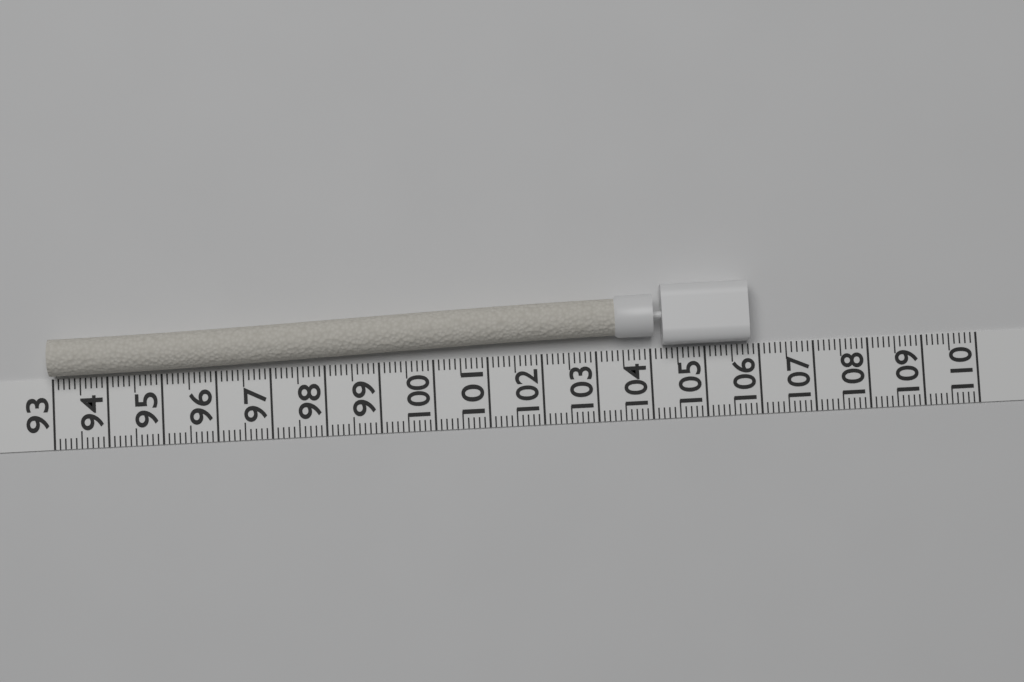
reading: 105.8 (no unit)
